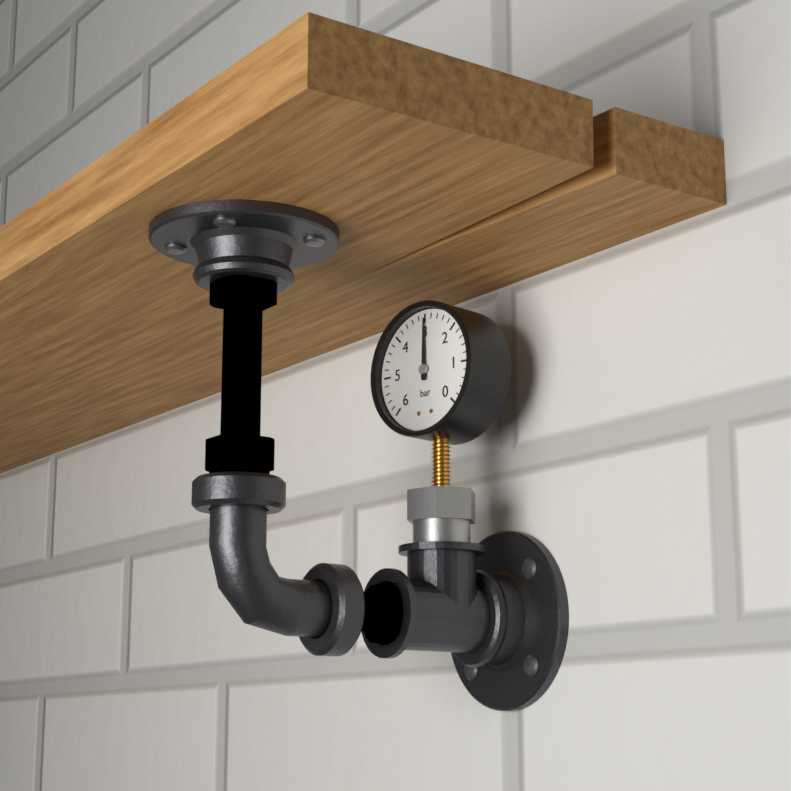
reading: 3.0 bar
